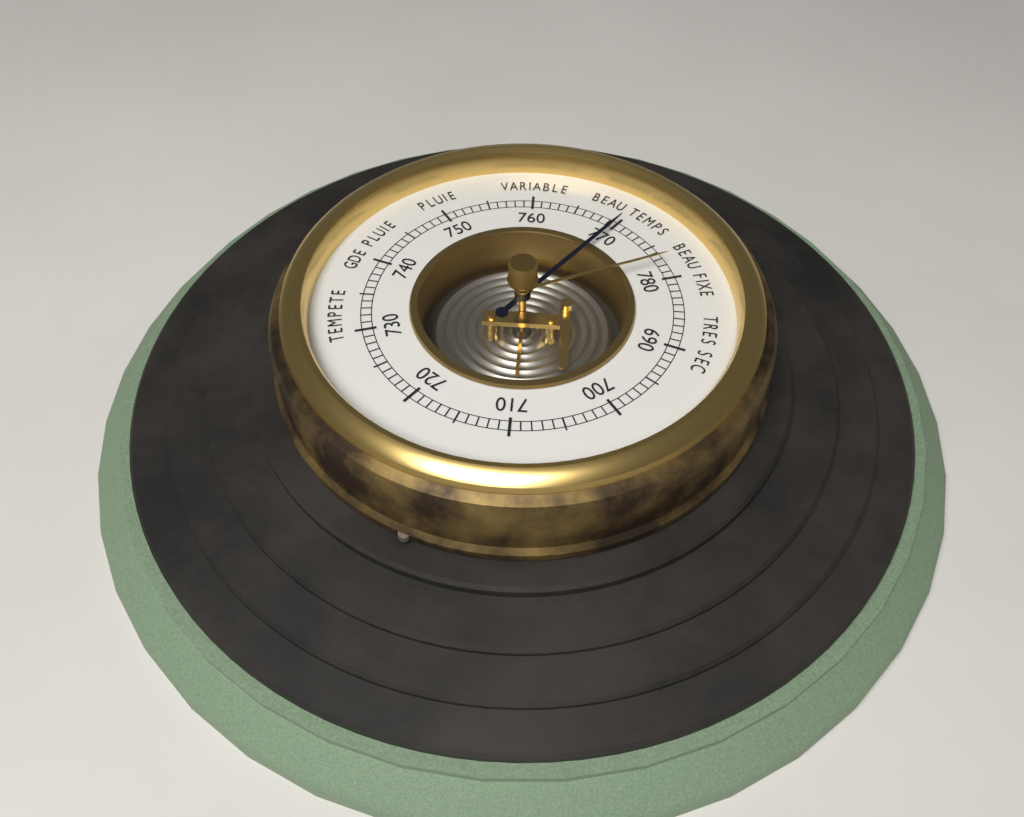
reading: 770 (no unit)
